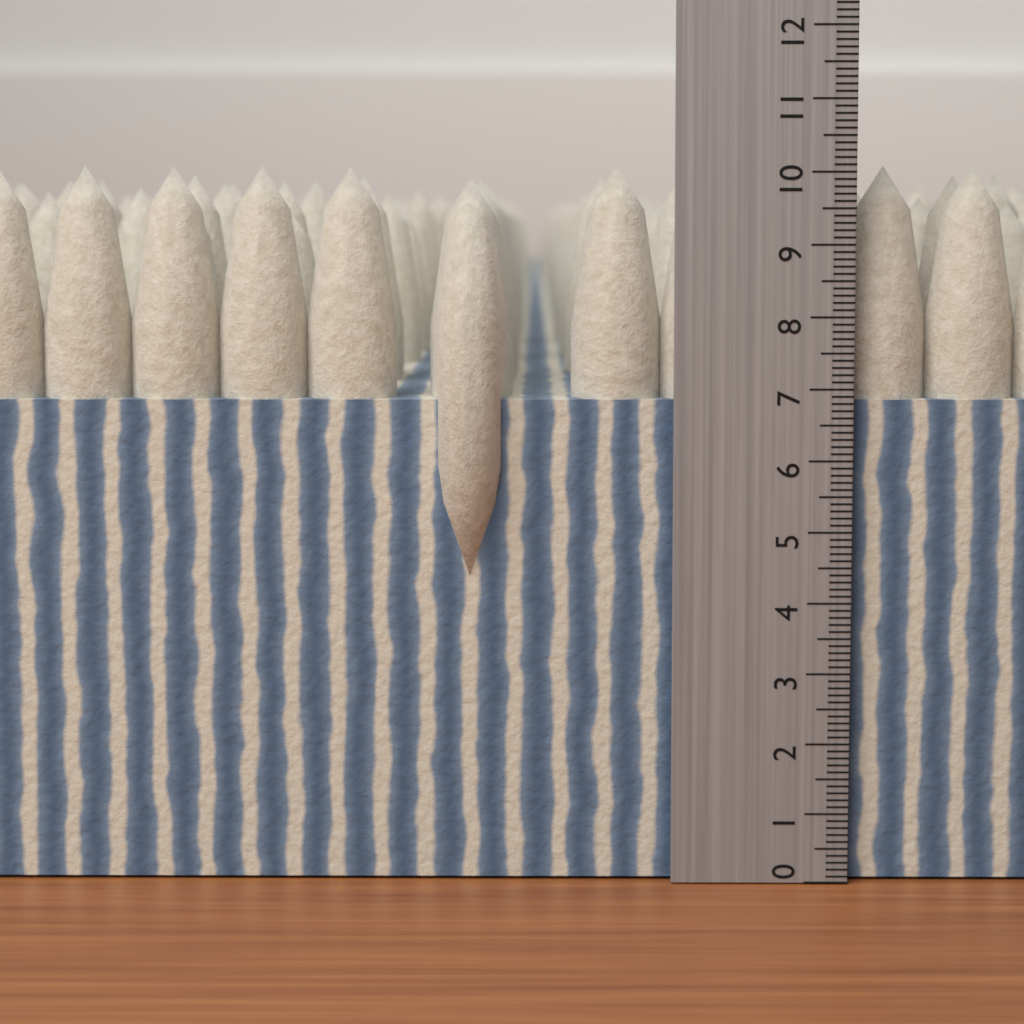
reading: 10.1 (no unit)
